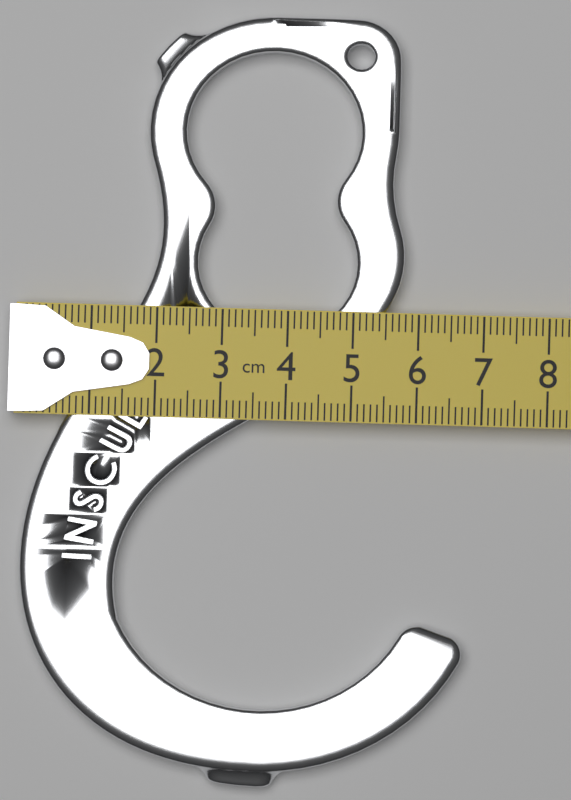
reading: 6.8 cm
